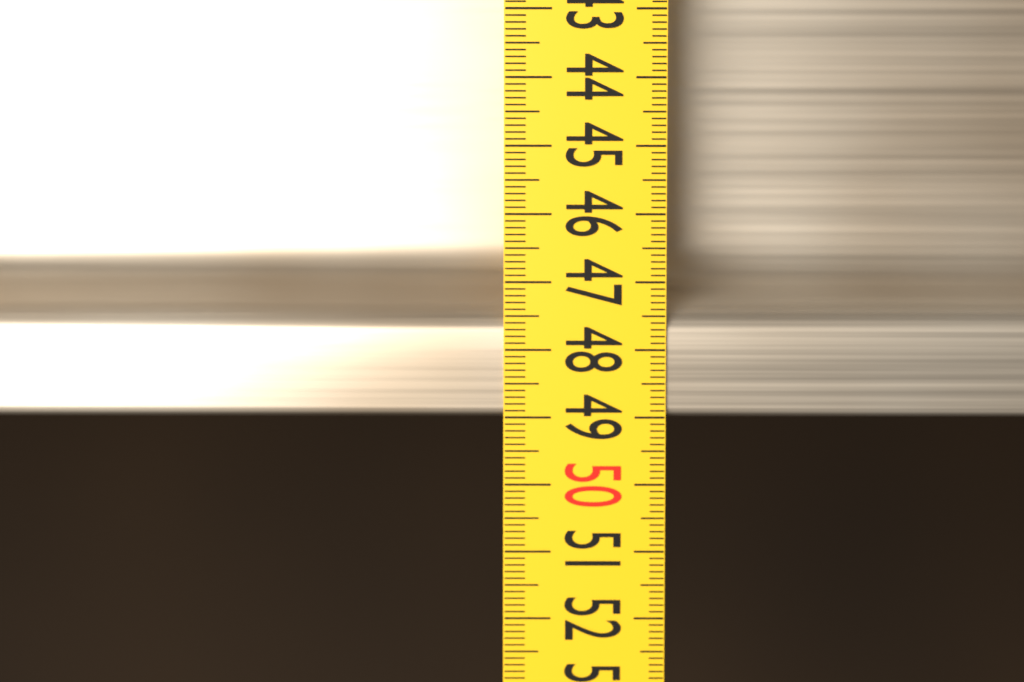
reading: 49.0 (no unit)
